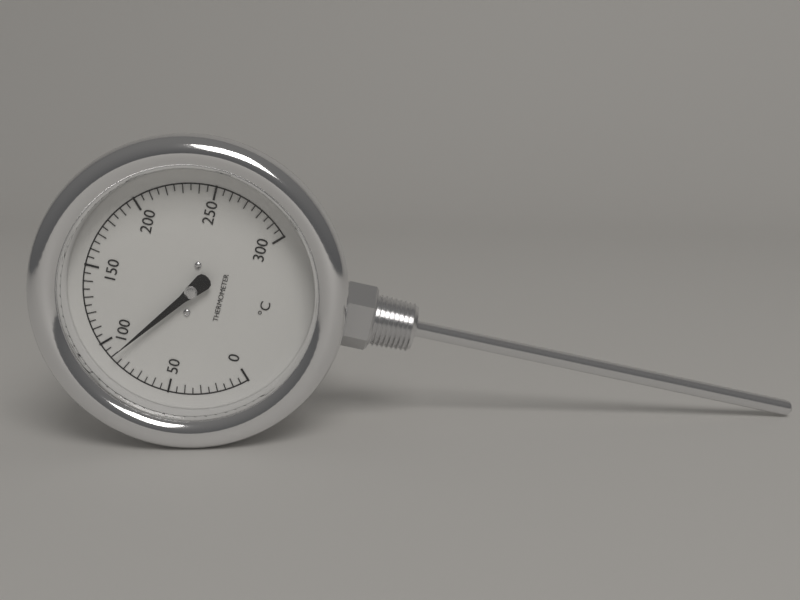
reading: 90 °C
